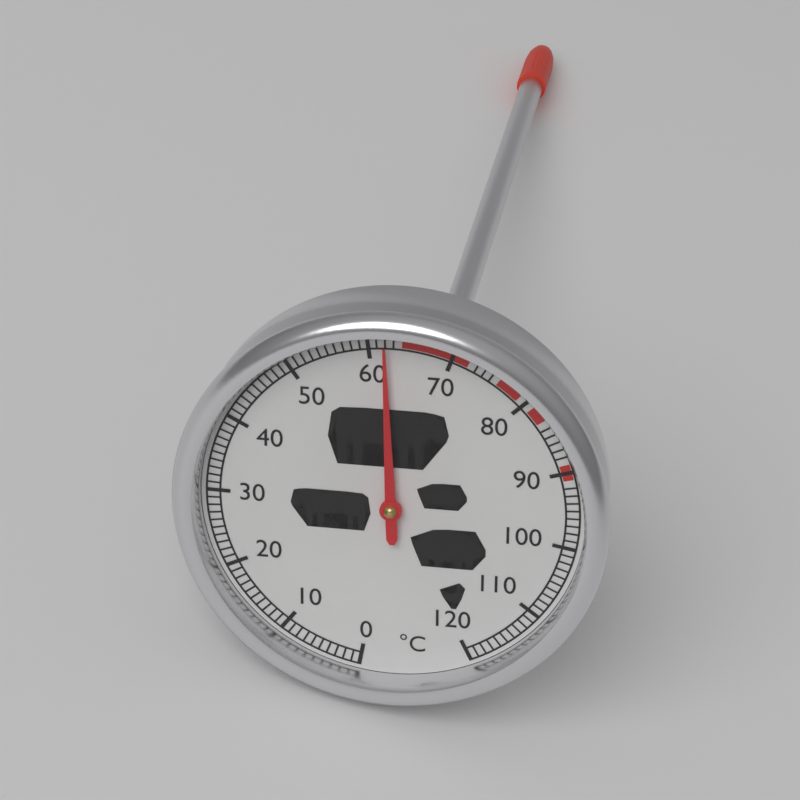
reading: 62 °C
